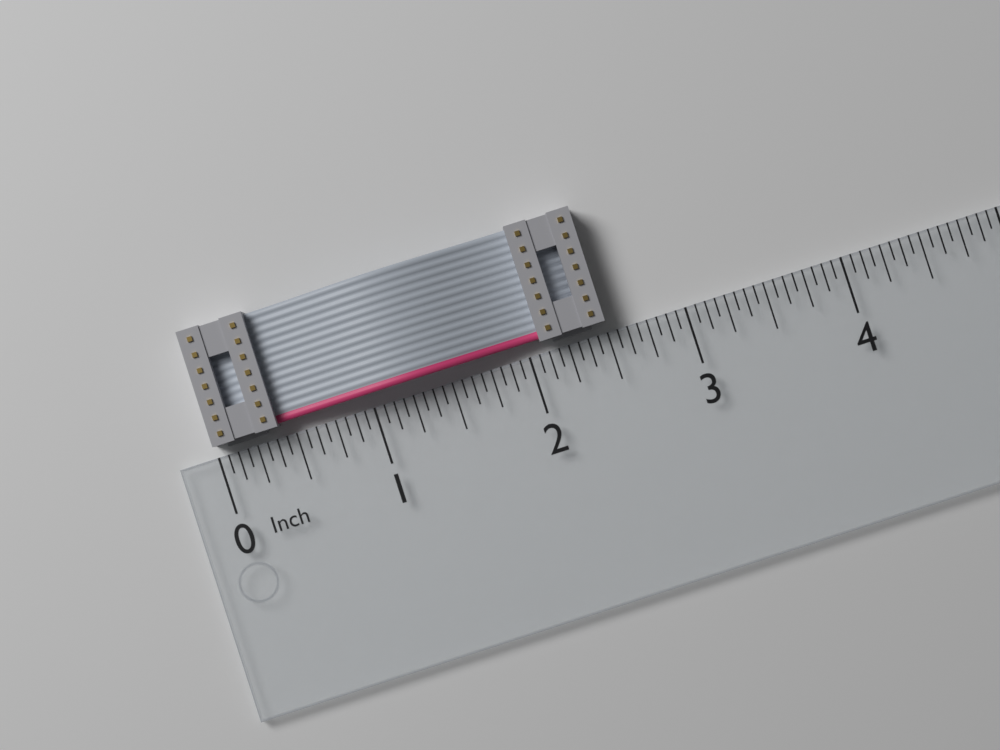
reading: 2.5000 in
